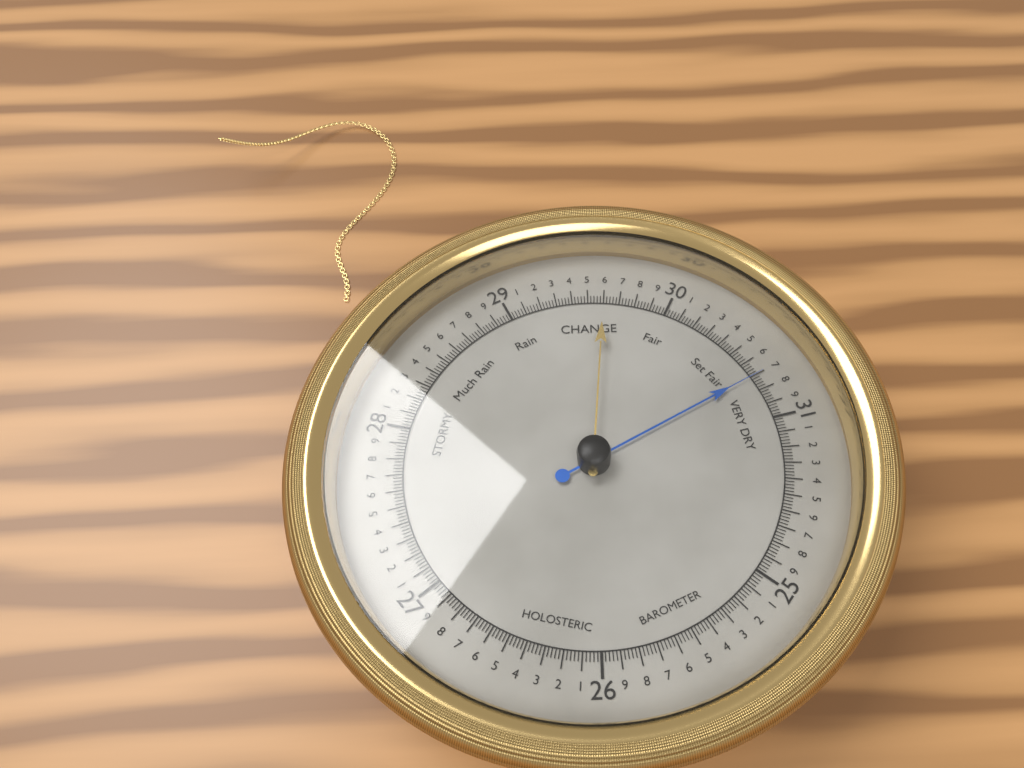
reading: 30.70 (no unit)
